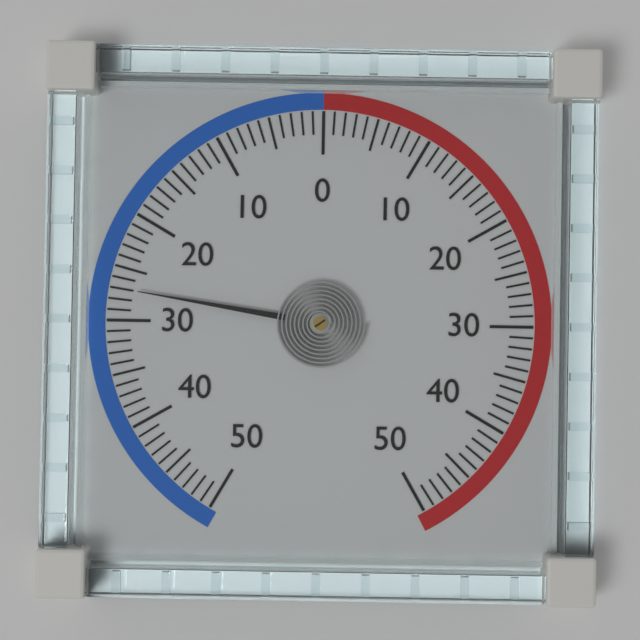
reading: -27 (no unit)
